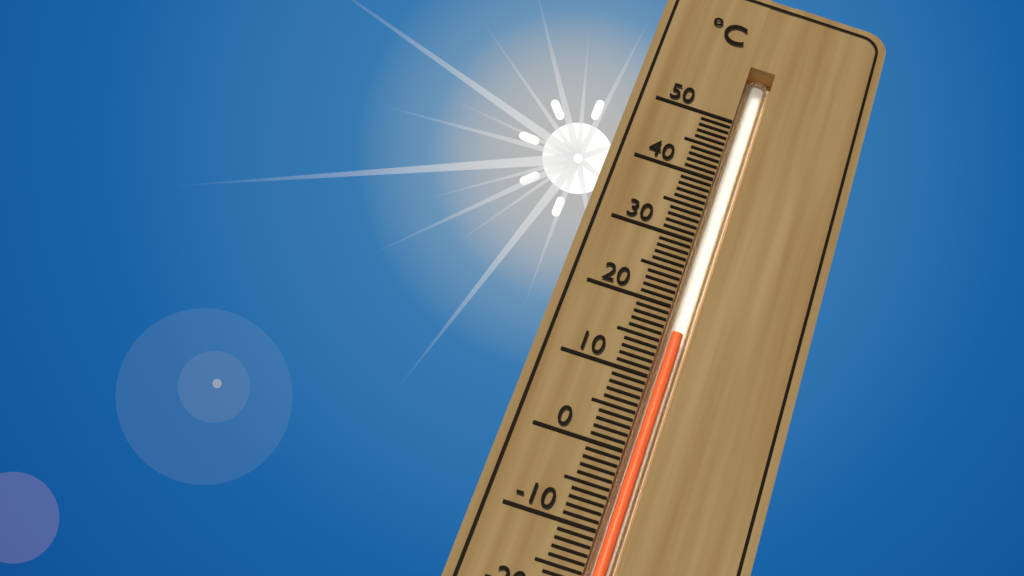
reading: 17 °C
